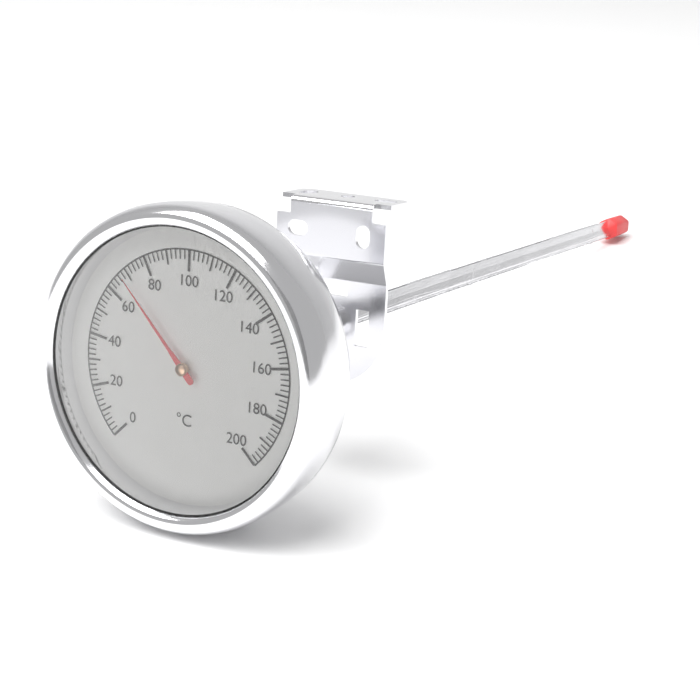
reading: 68 °C
